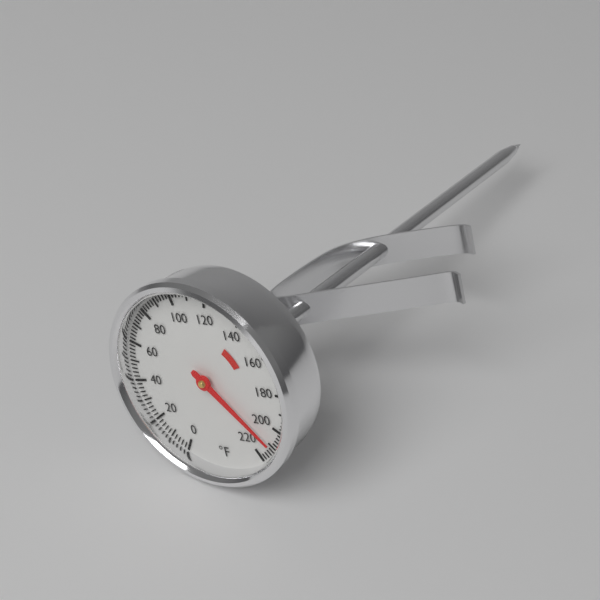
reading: 210 °F
